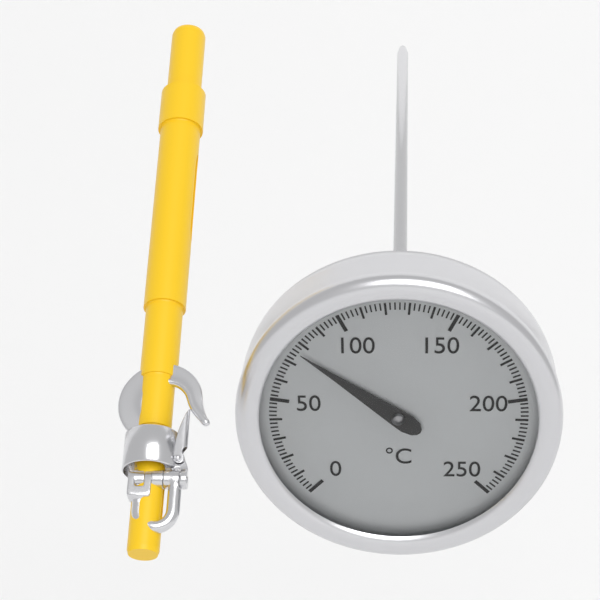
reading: 76 °C
